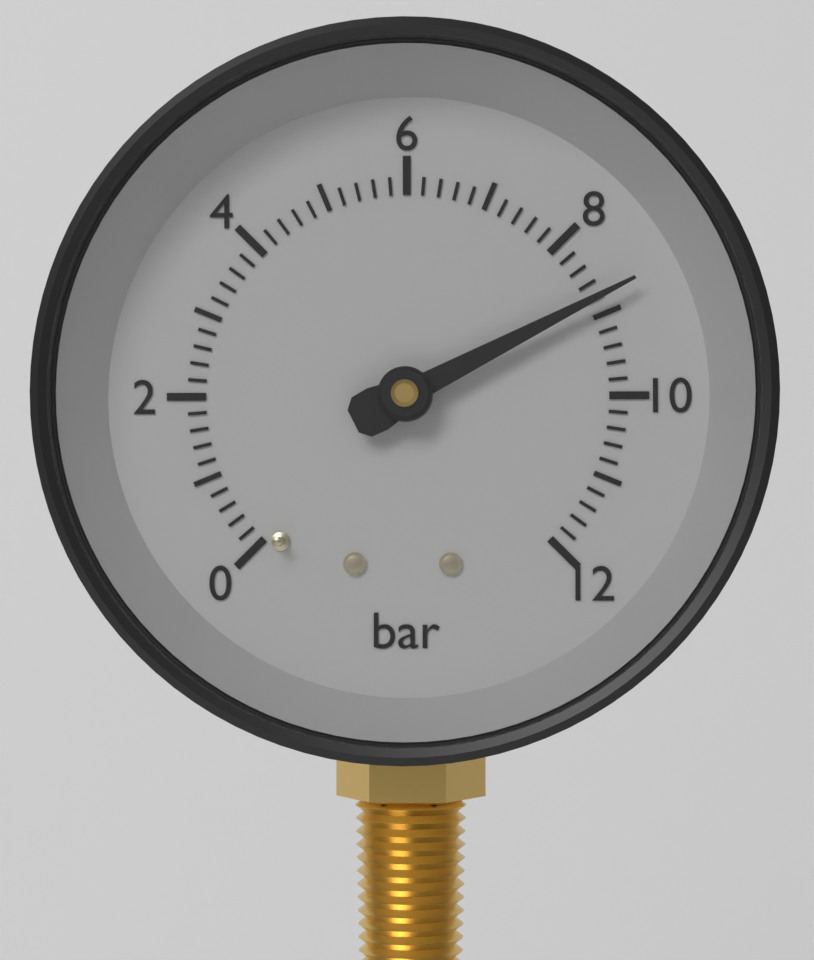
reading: 8.8 bar
